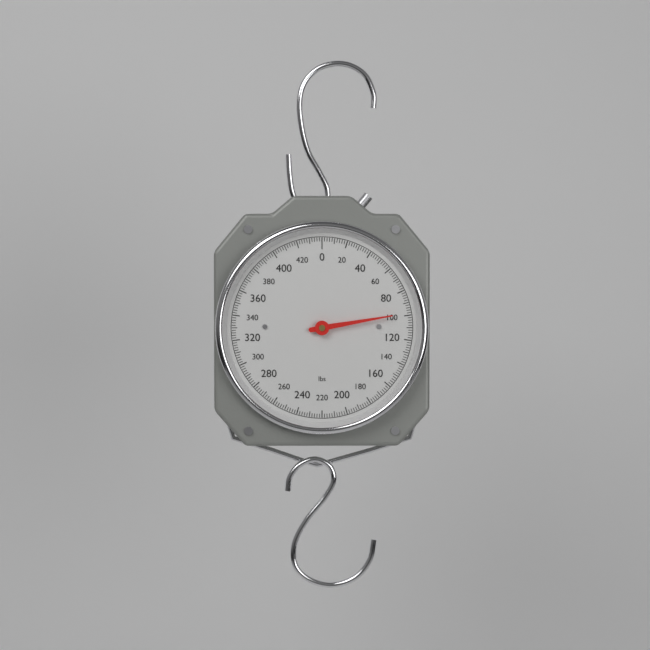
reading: 98 lbs
